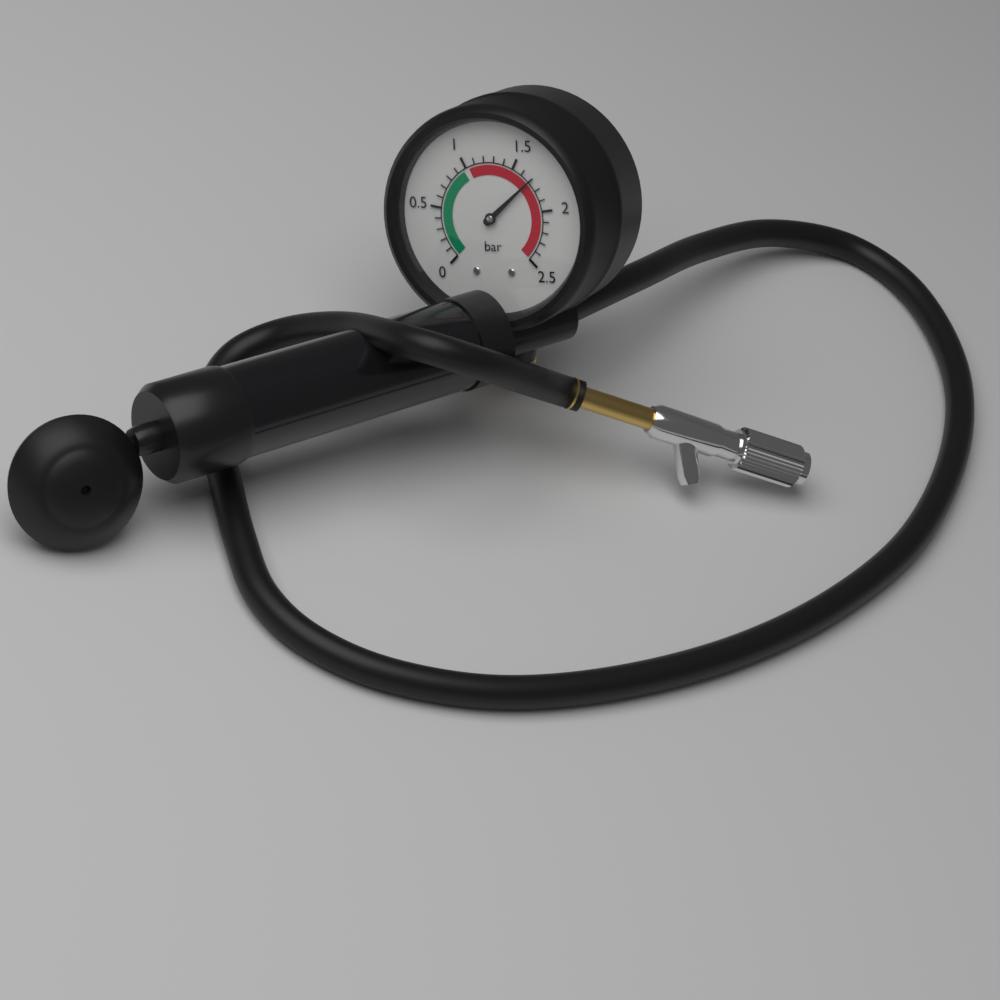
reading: 1.7 bar
